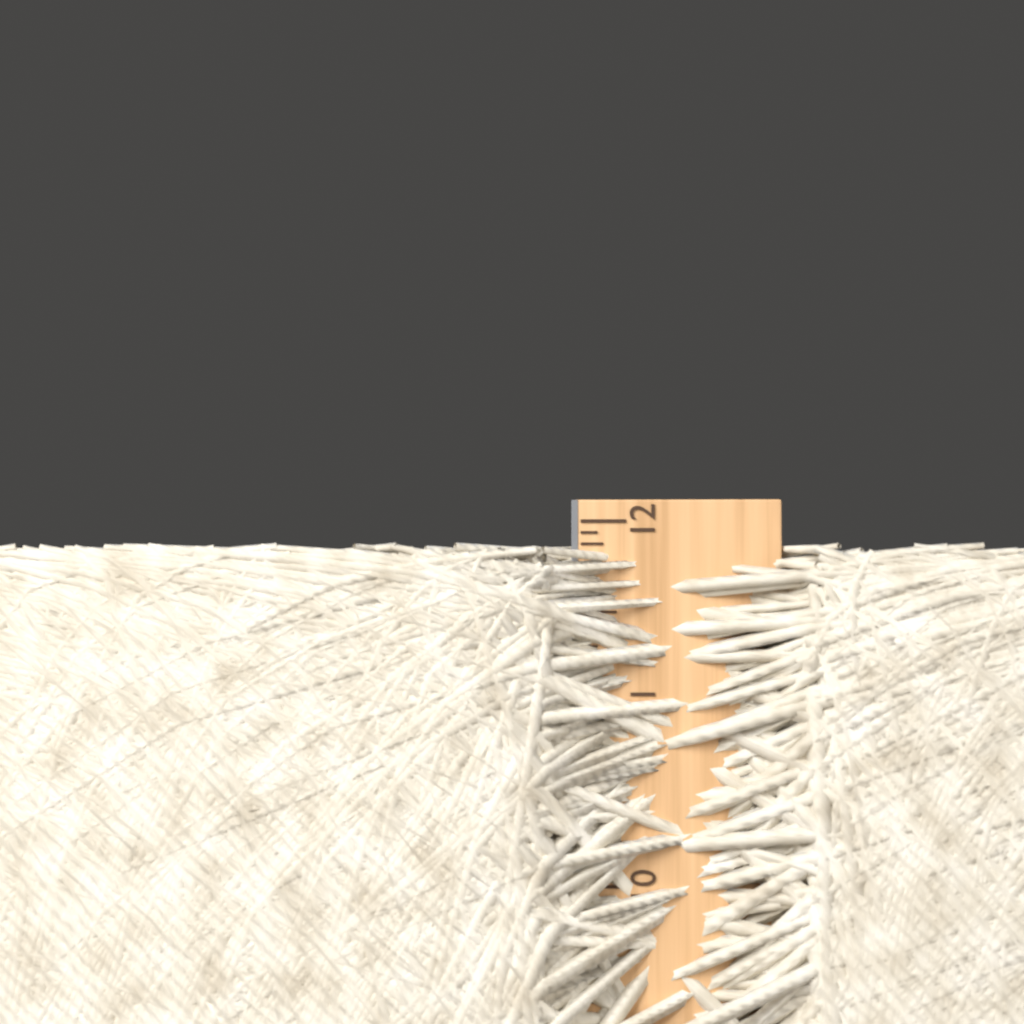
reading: 11.8750 in
